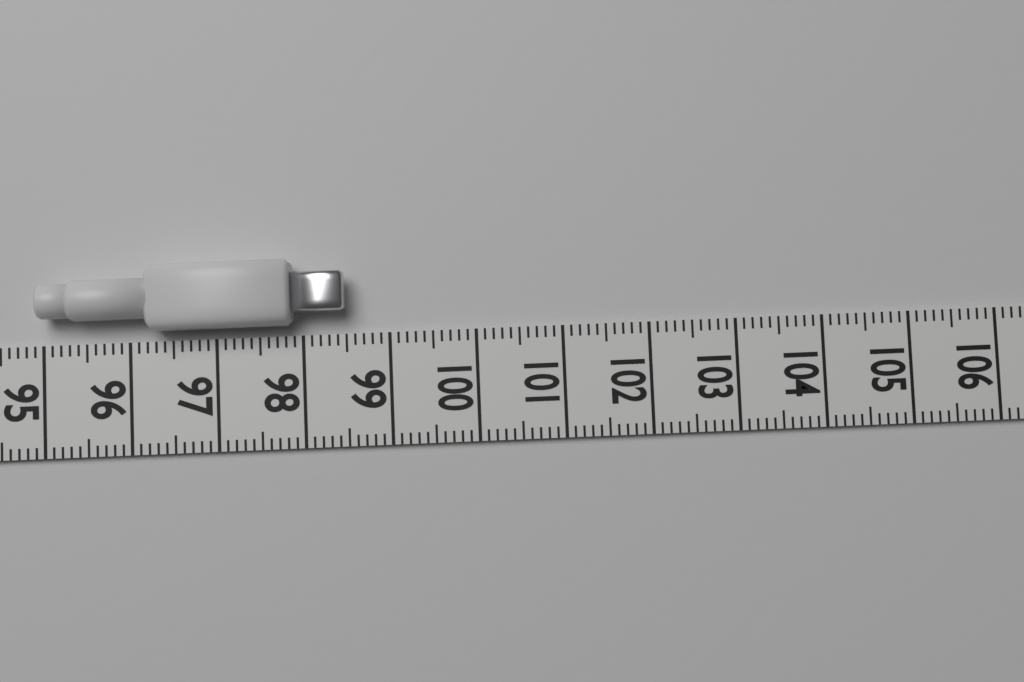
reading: 98.5 (no unit)
